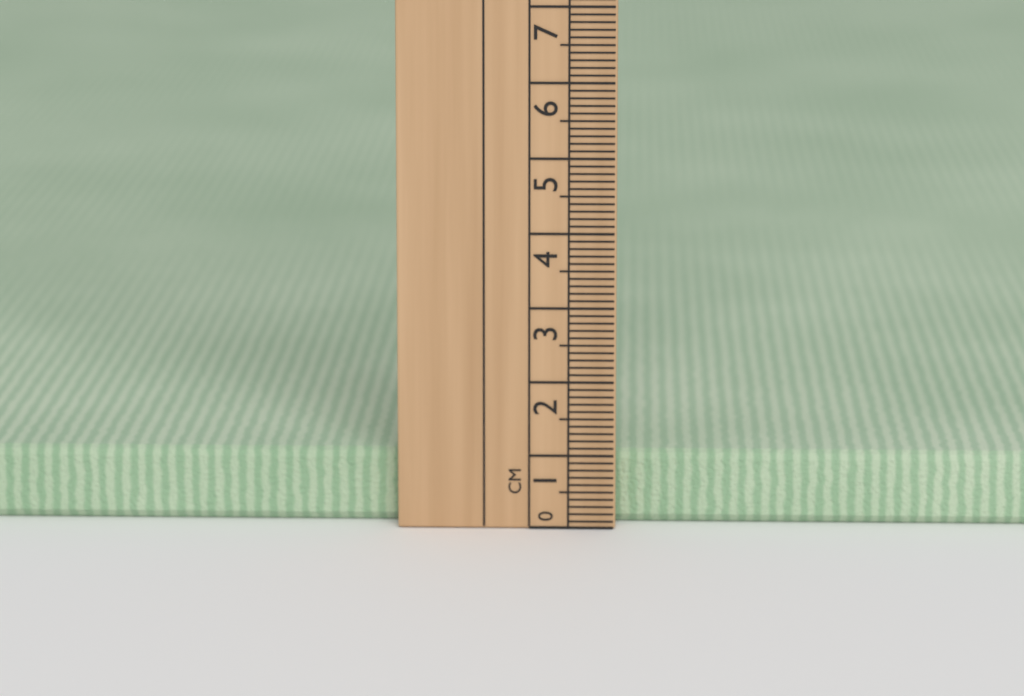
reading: 1.0 cm
